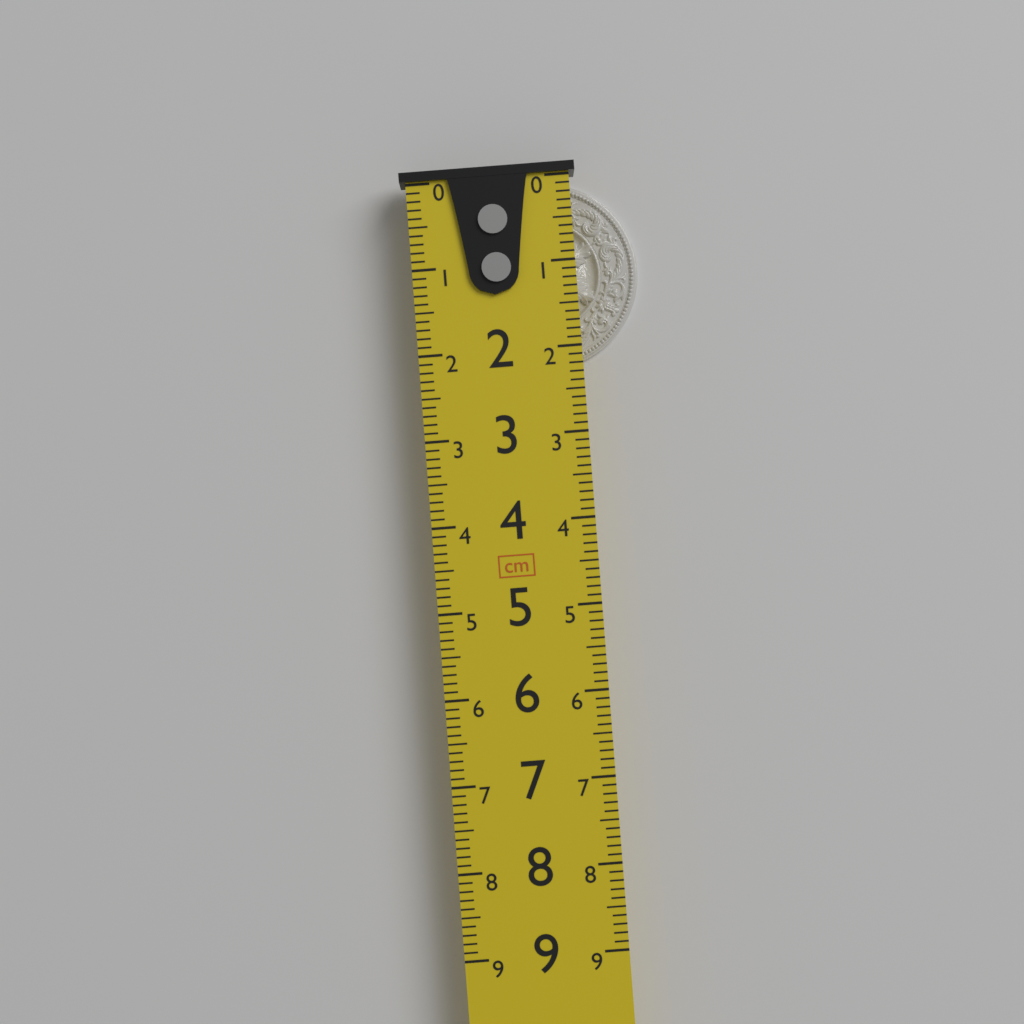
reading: 2.2 cm
